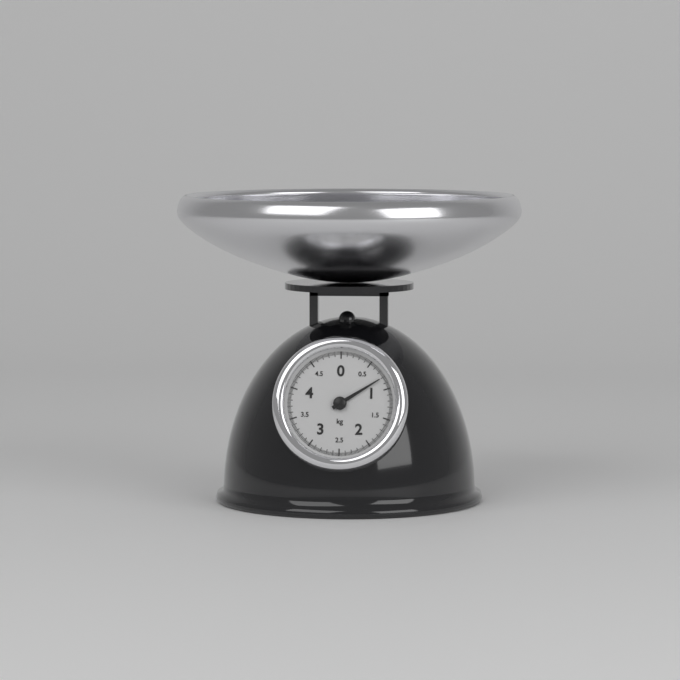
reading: 0.80 kg
